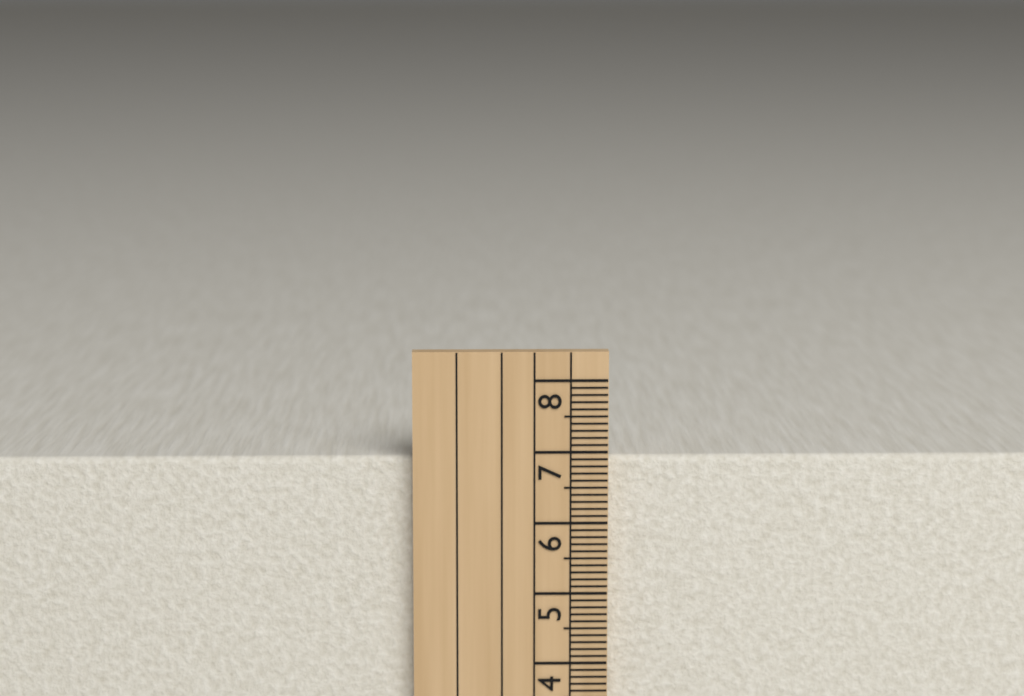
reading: 6.9 cm
